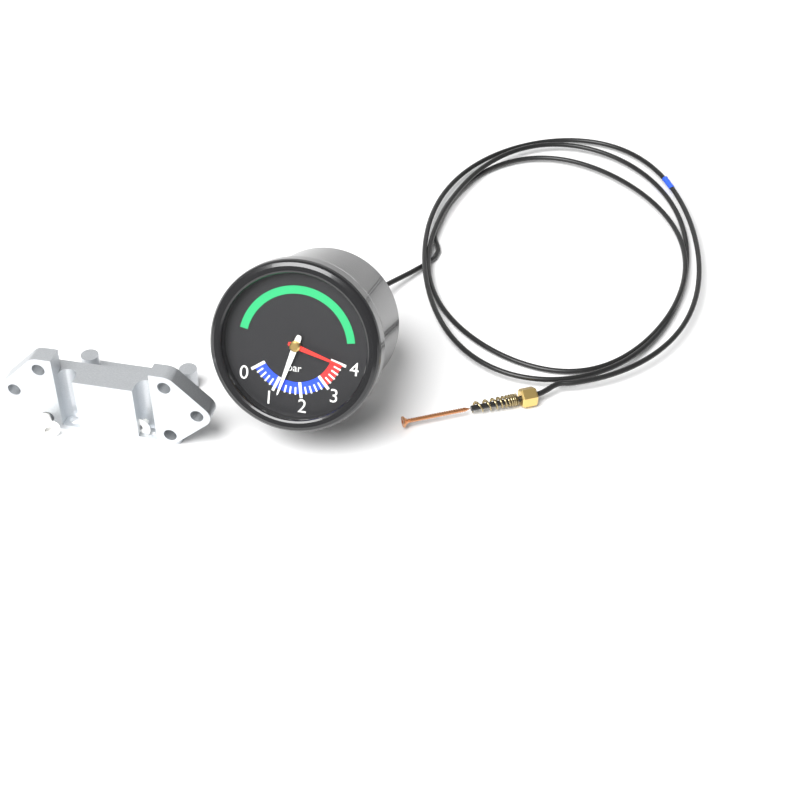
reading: 1.2 bar
